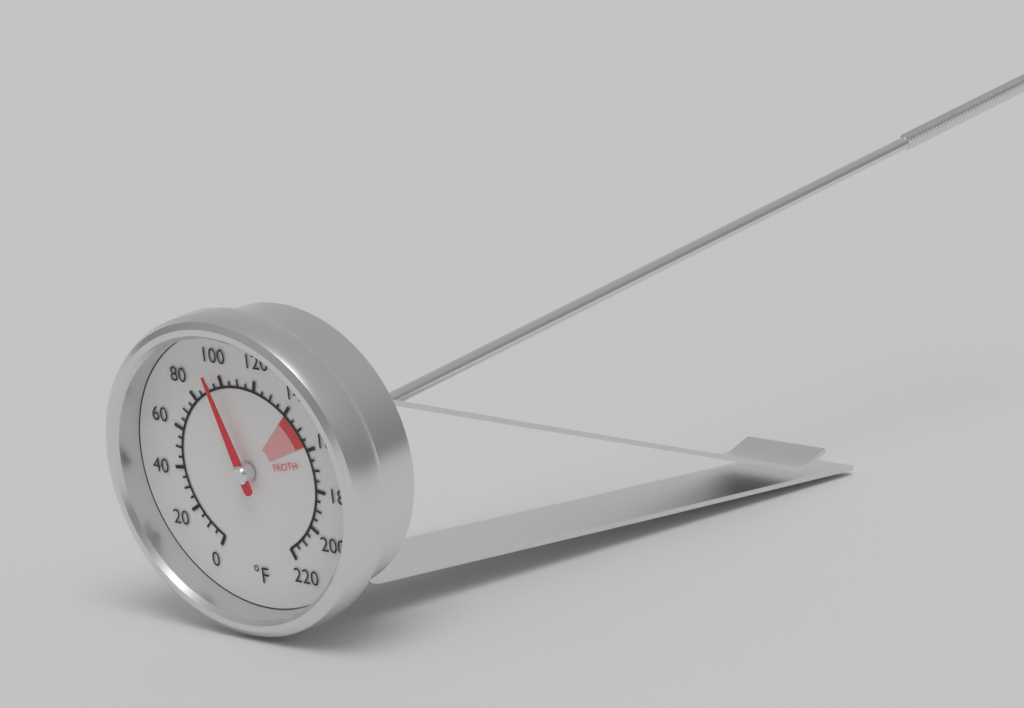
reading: 95 °F
